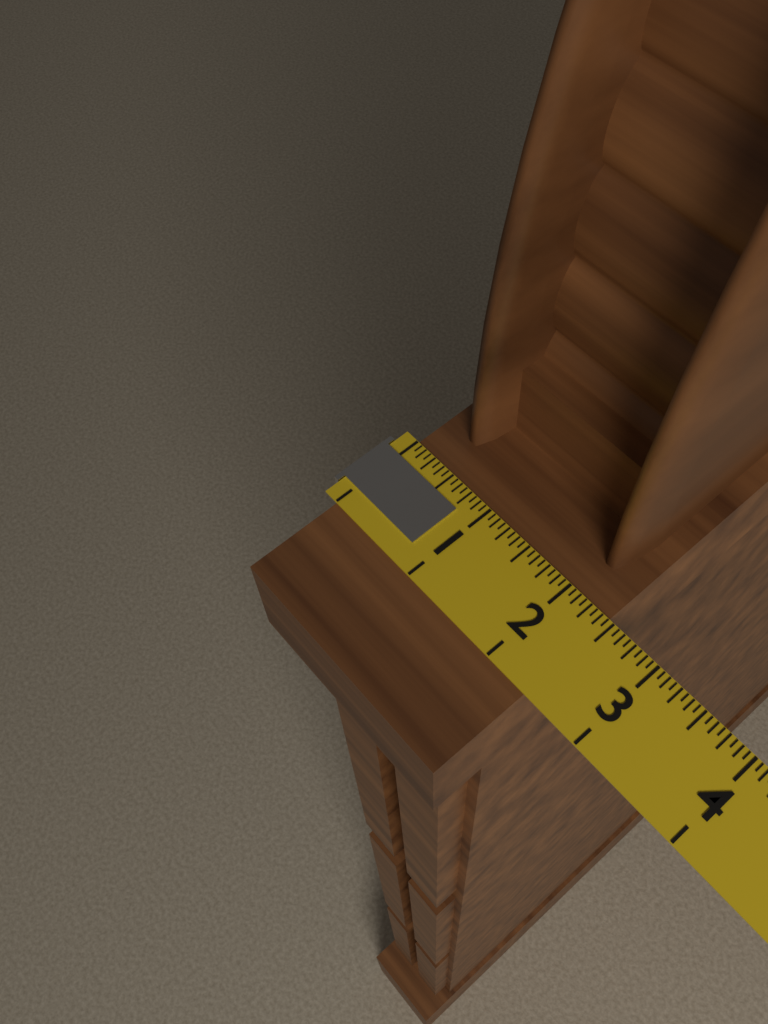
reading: 2.4375 (no unit)
